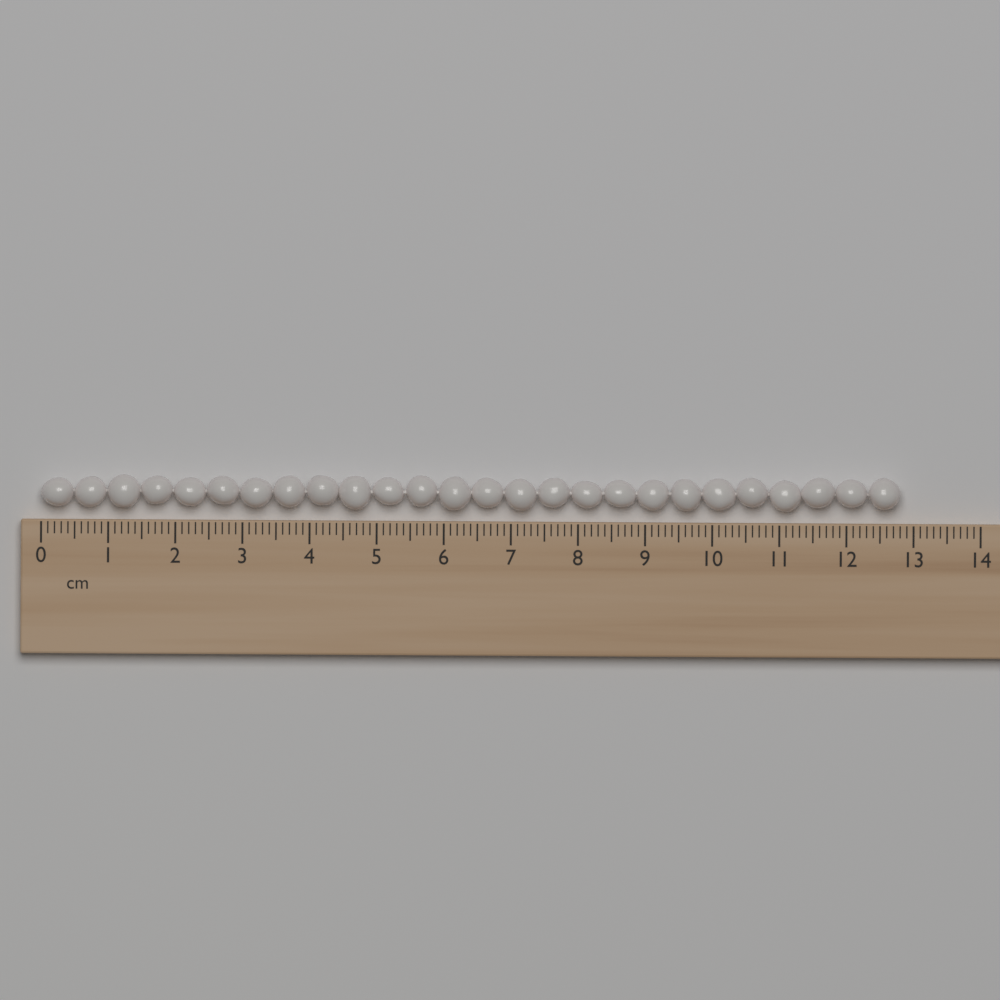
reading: 12.8 cm
